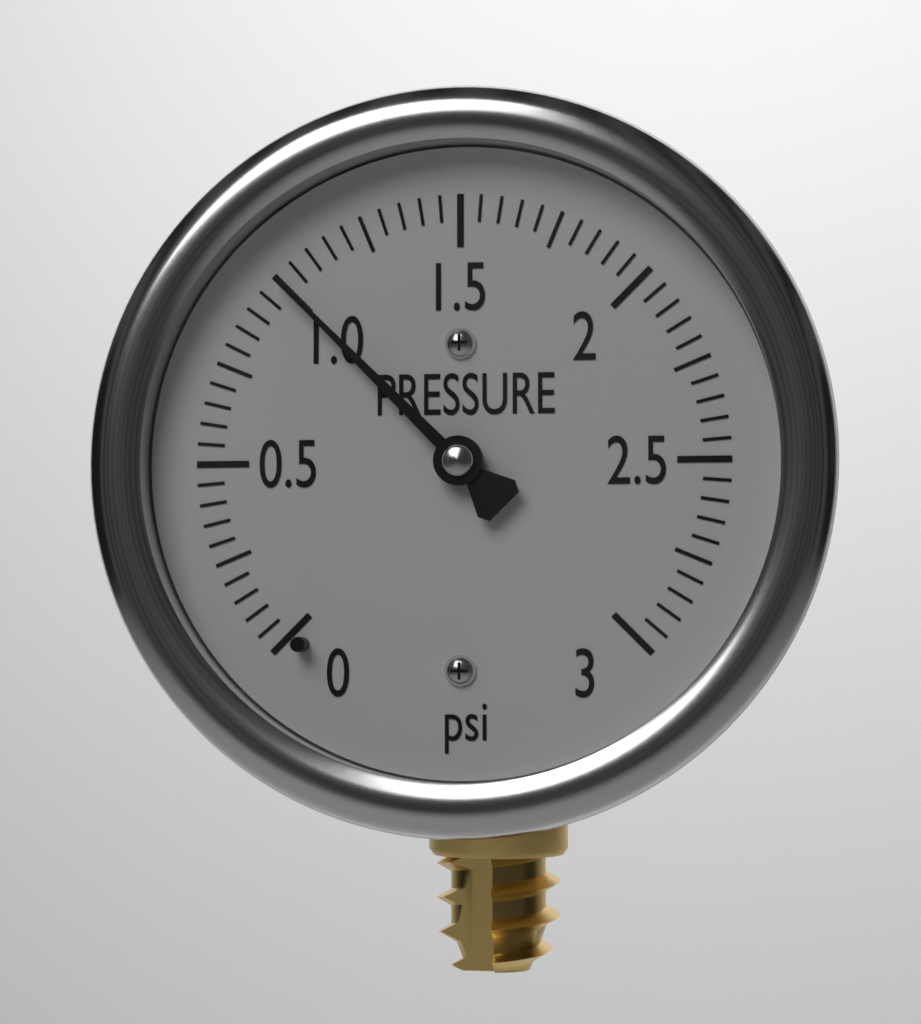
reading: 1.00 psi
